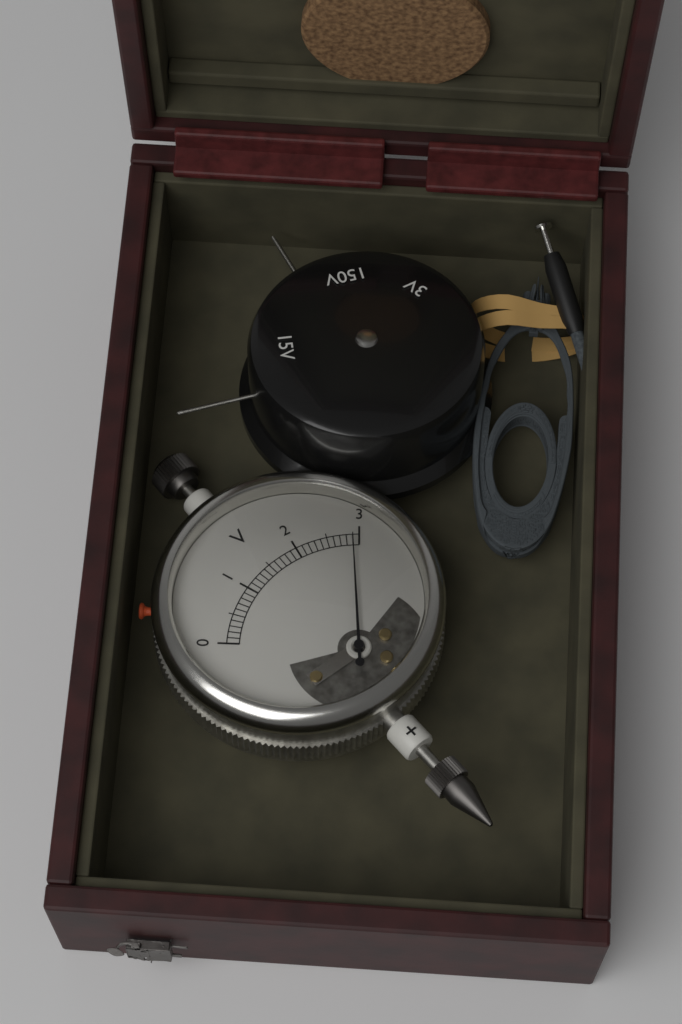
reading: 2.9 V
